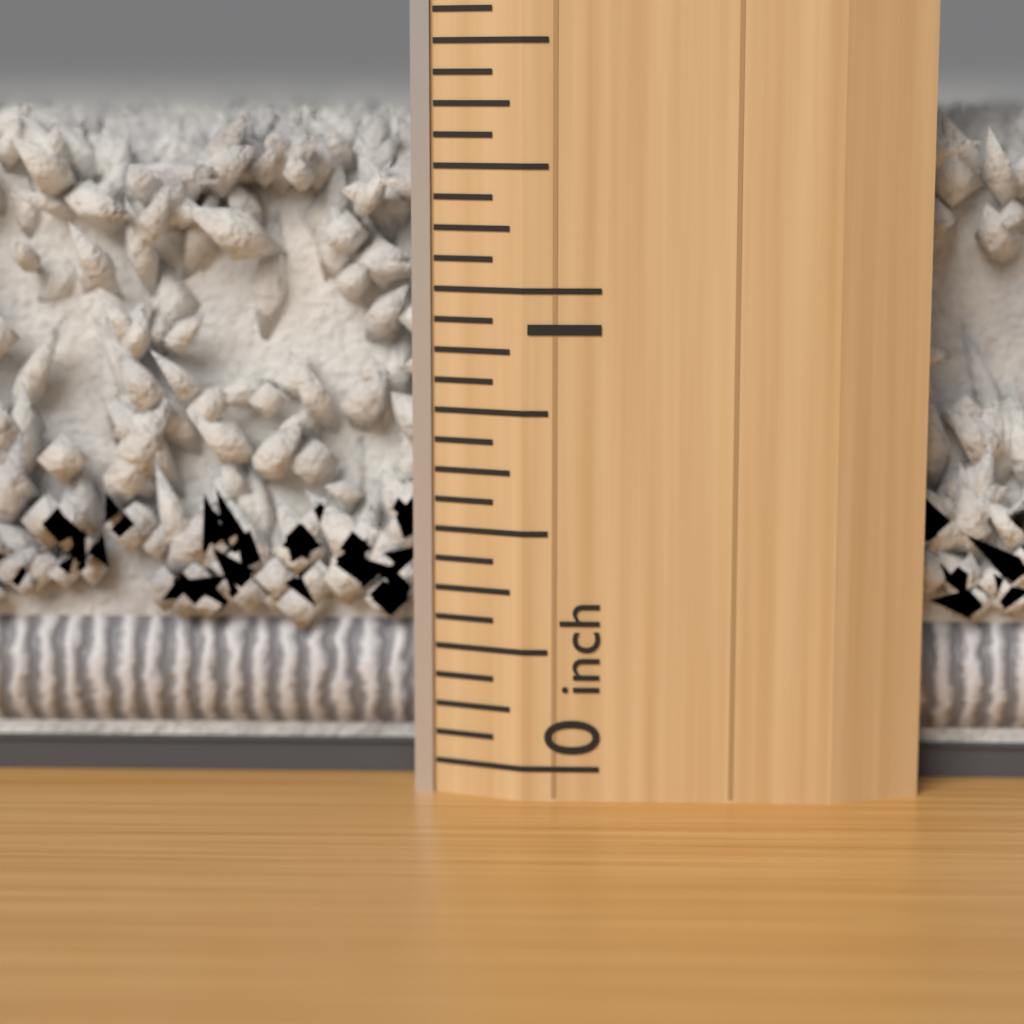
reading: 1.3750 inch
